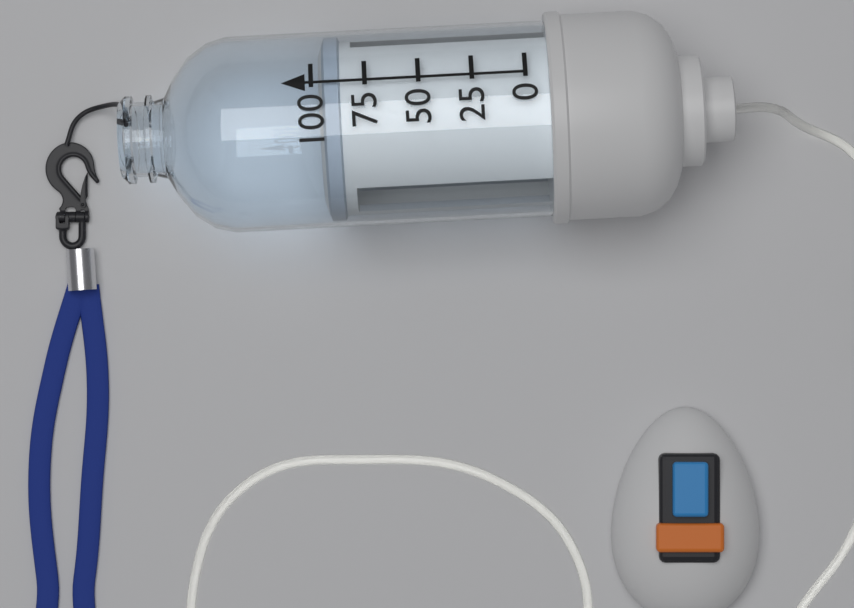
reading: 97 (no unit)
